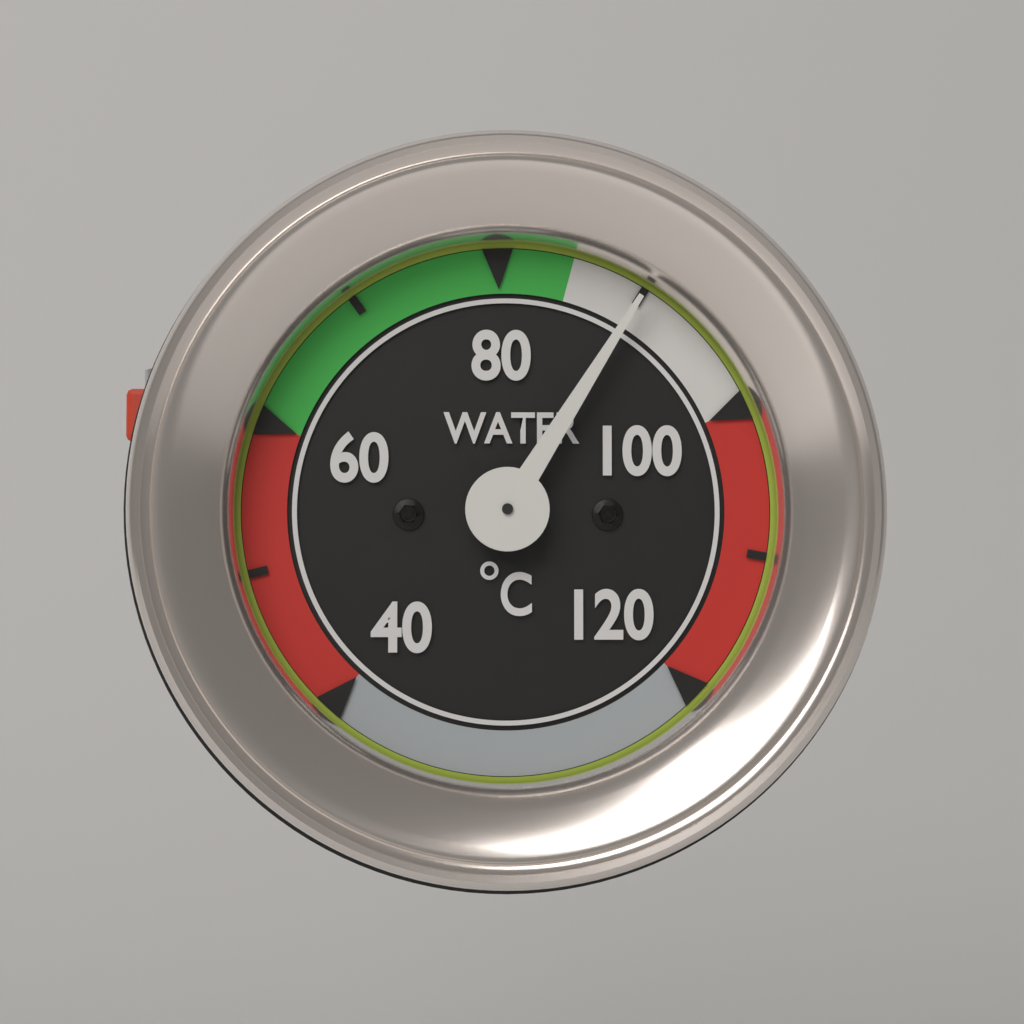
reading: 90 °C
